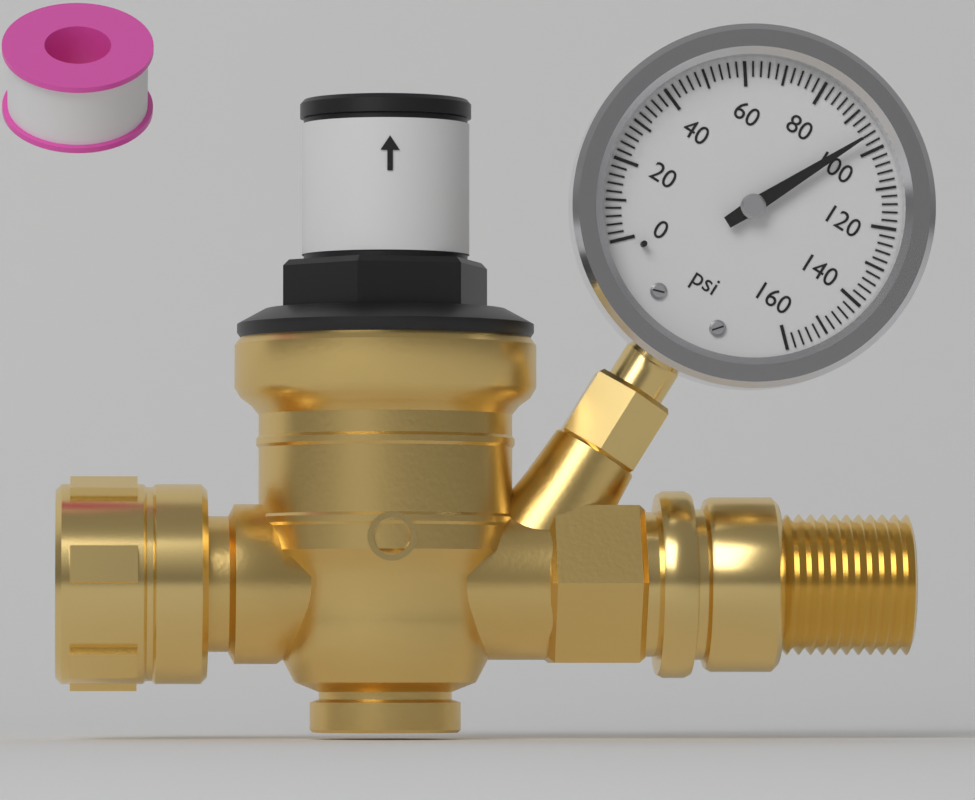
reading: 96 psi
